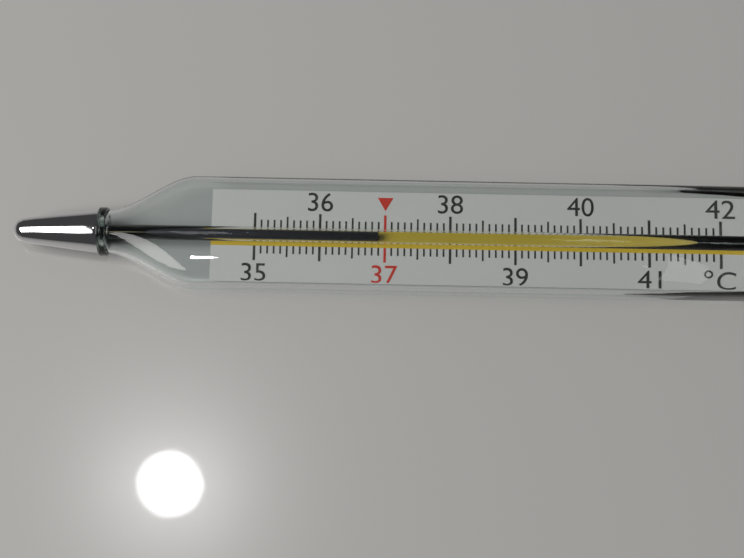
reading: 36.9 °C
